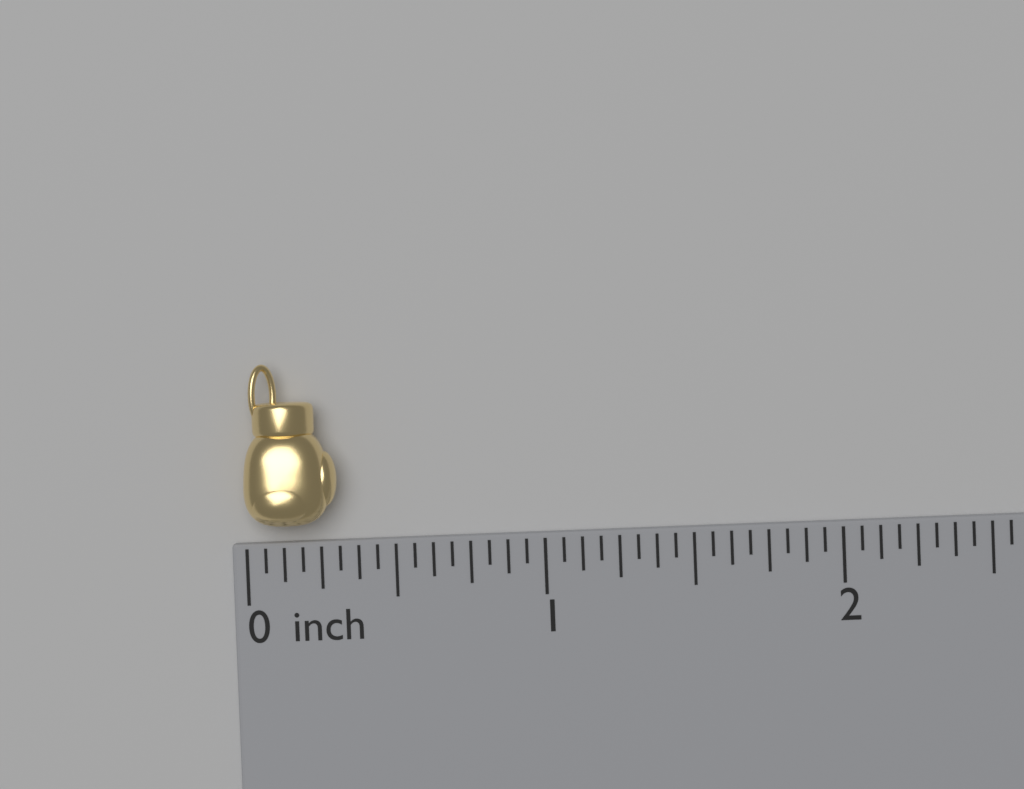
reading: 0.3125 inch
